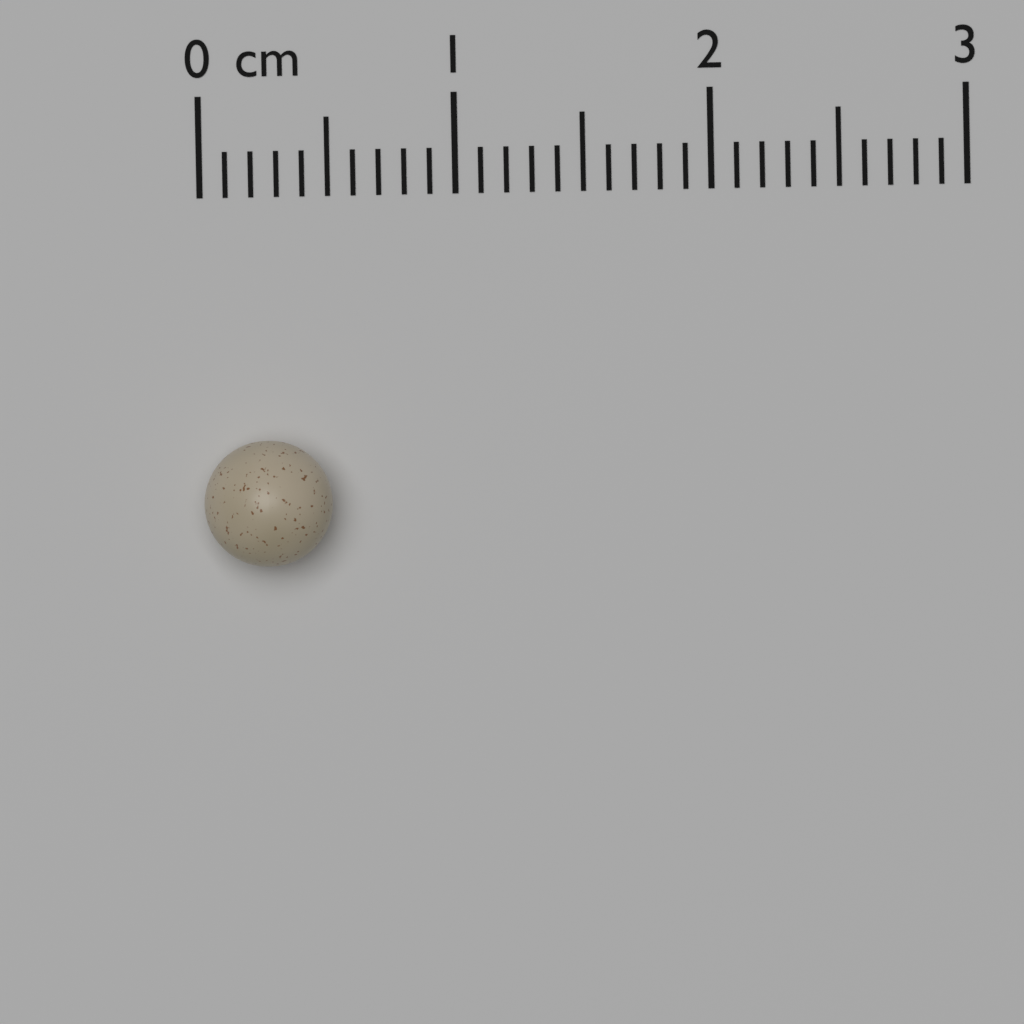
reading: 0.5 cm
